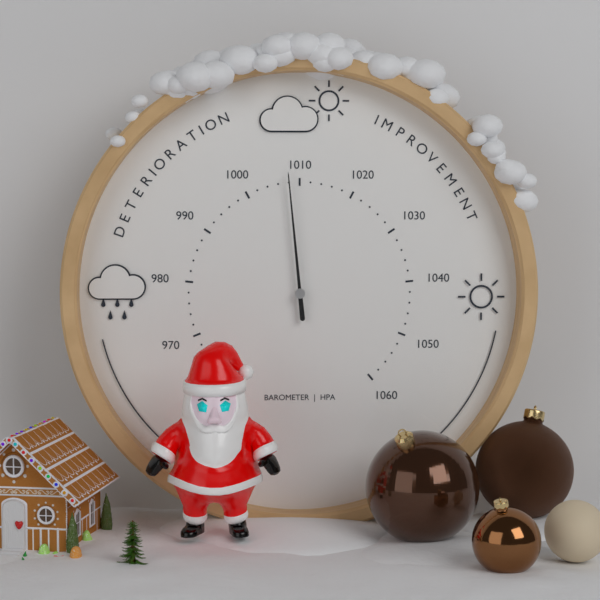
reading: 1008 hPa
